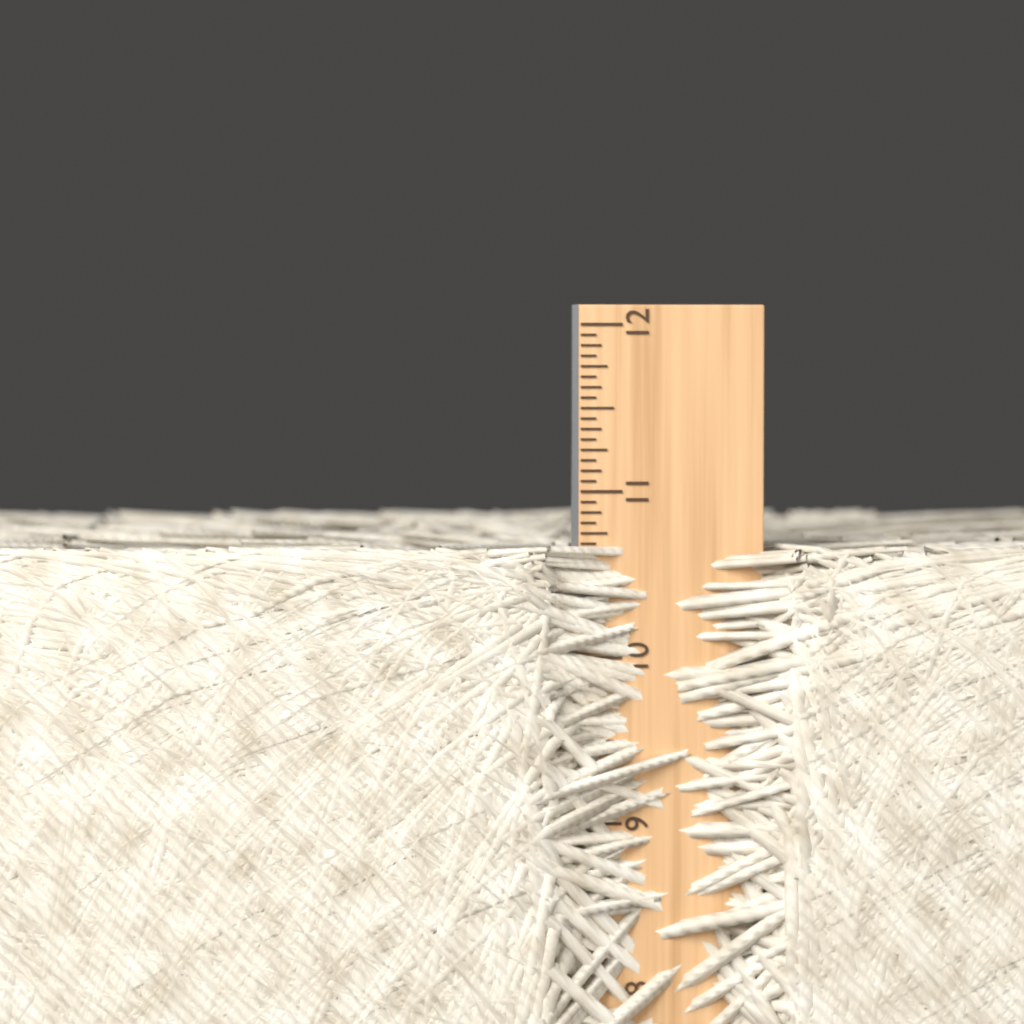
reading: 10.6875 in
